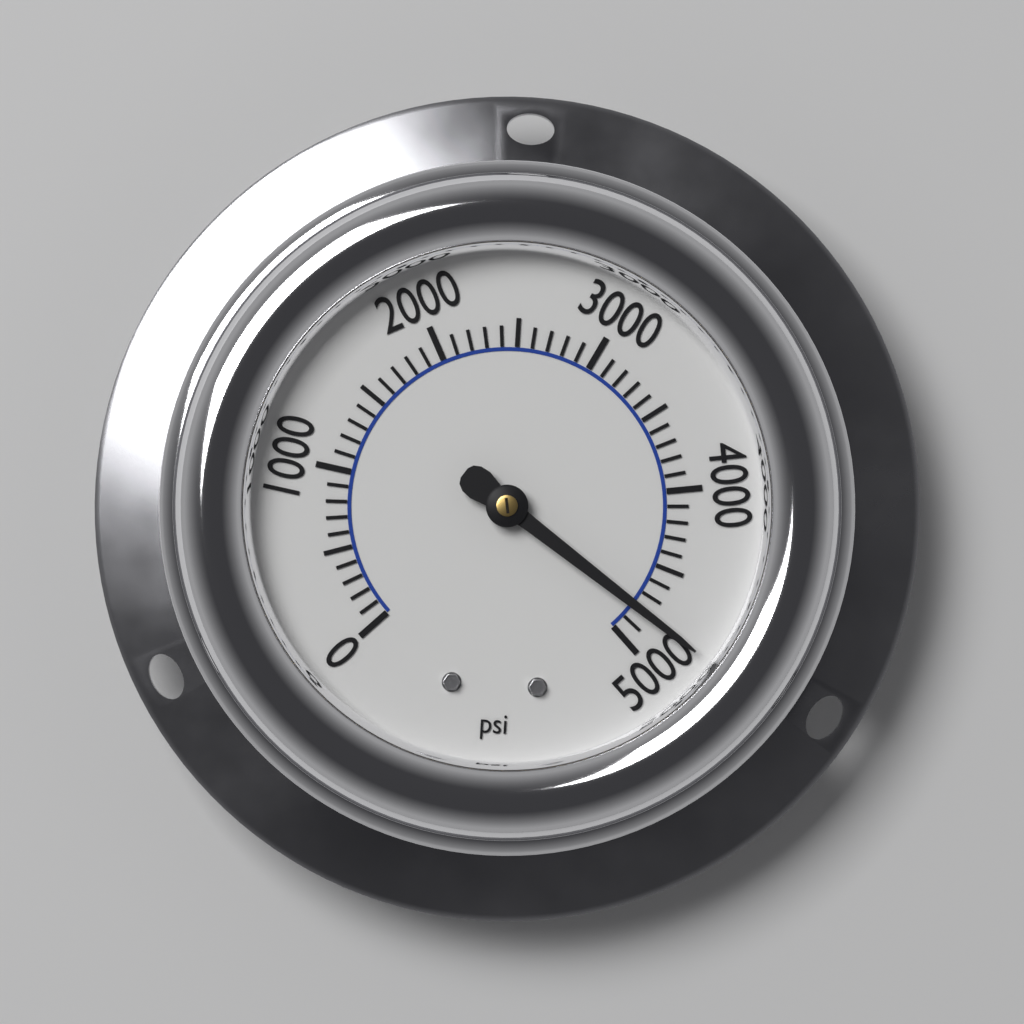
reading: 4800 psi
